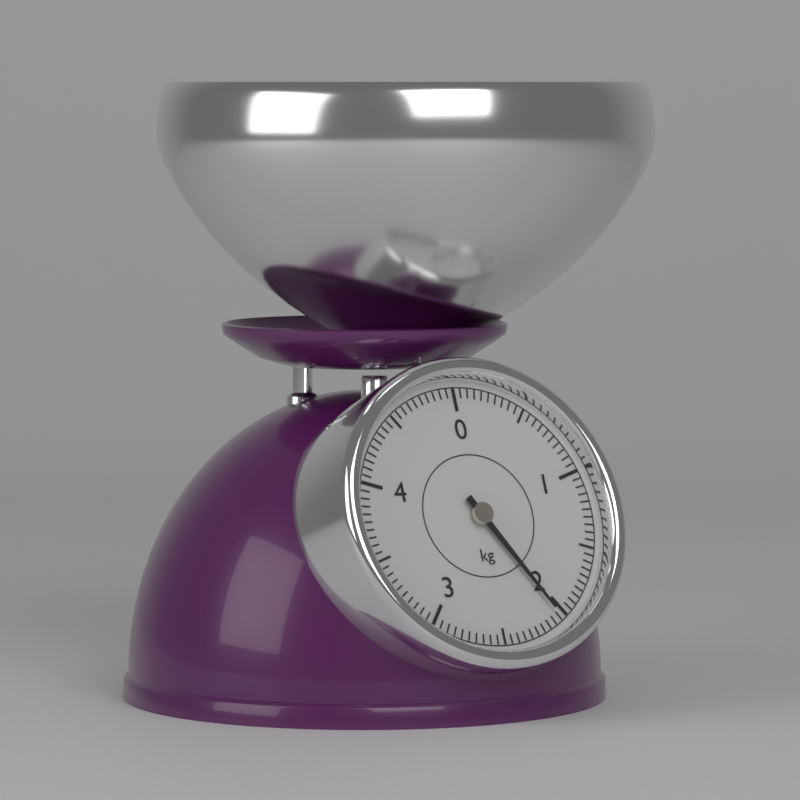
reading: 2.05 kg
